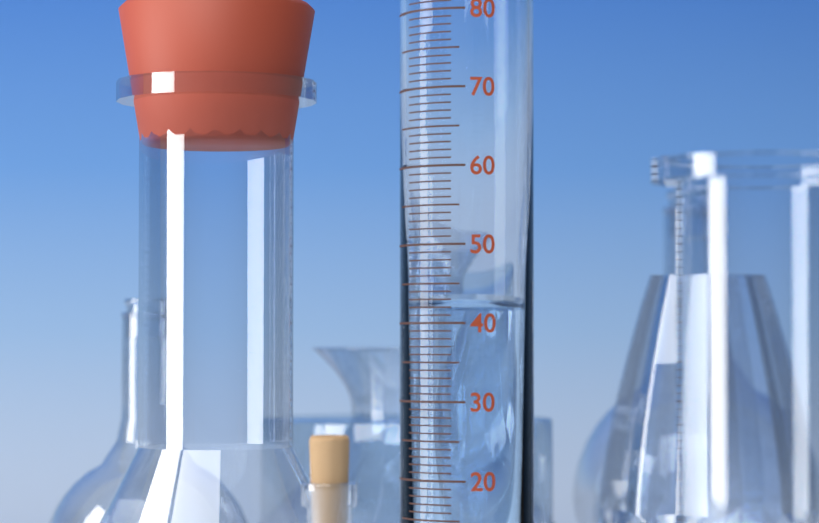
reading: 42 ml
